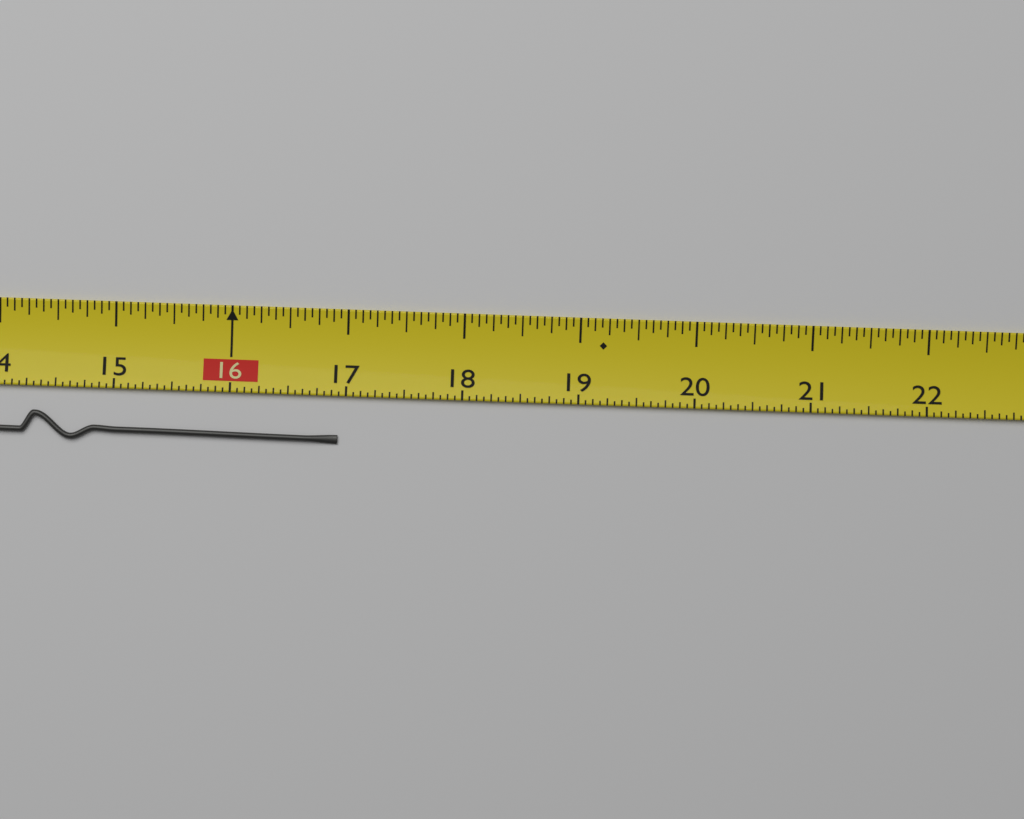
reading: 16.9375 (no unit)
